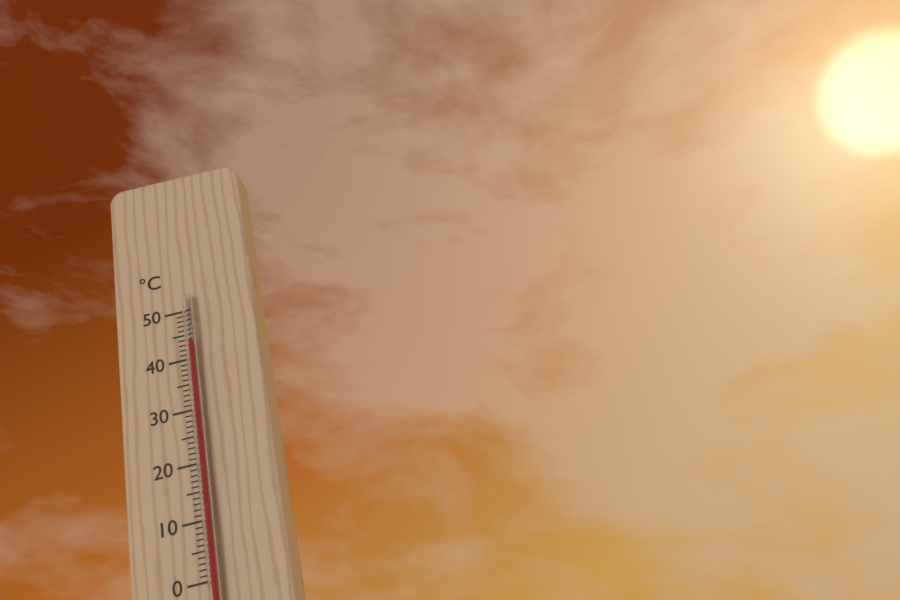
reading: 43 °C
